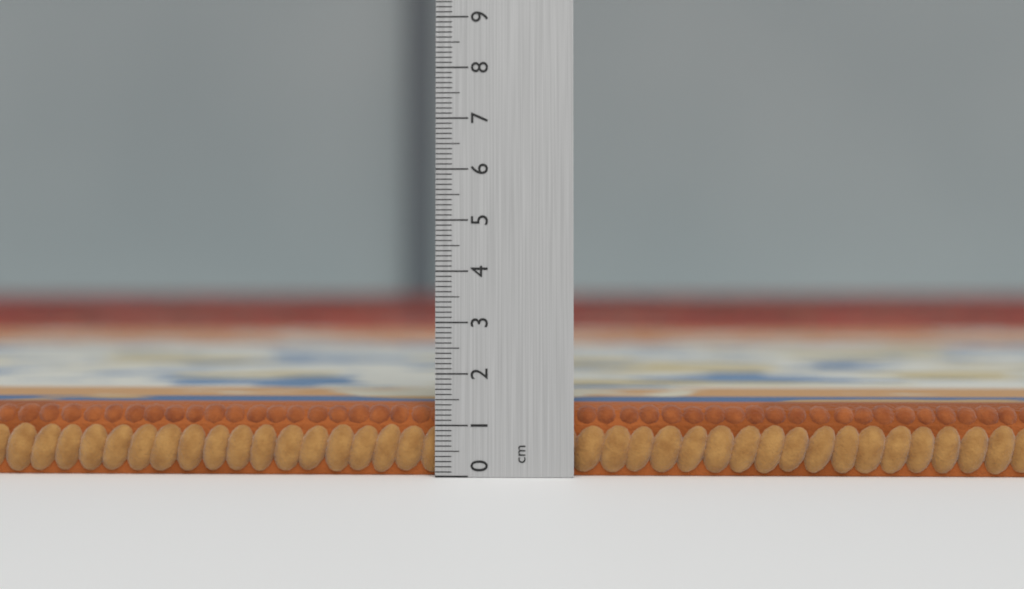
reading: 1.4 cm
